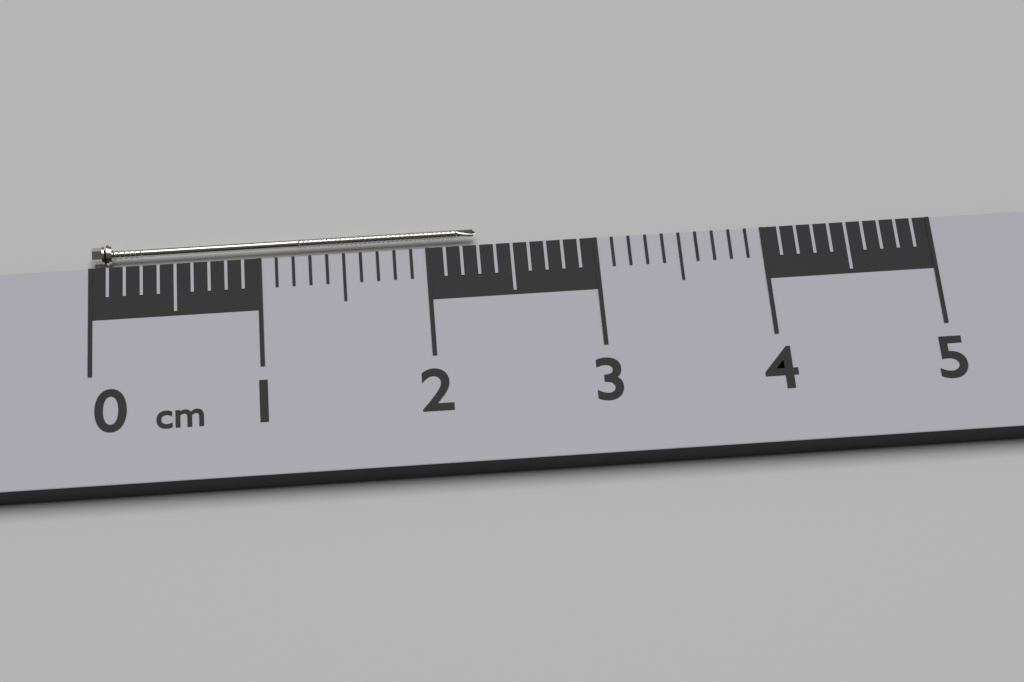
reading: 2.3 cm
